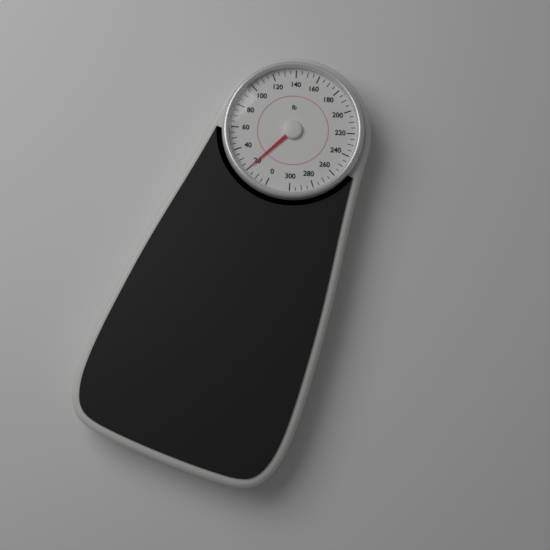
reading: 20 lb
